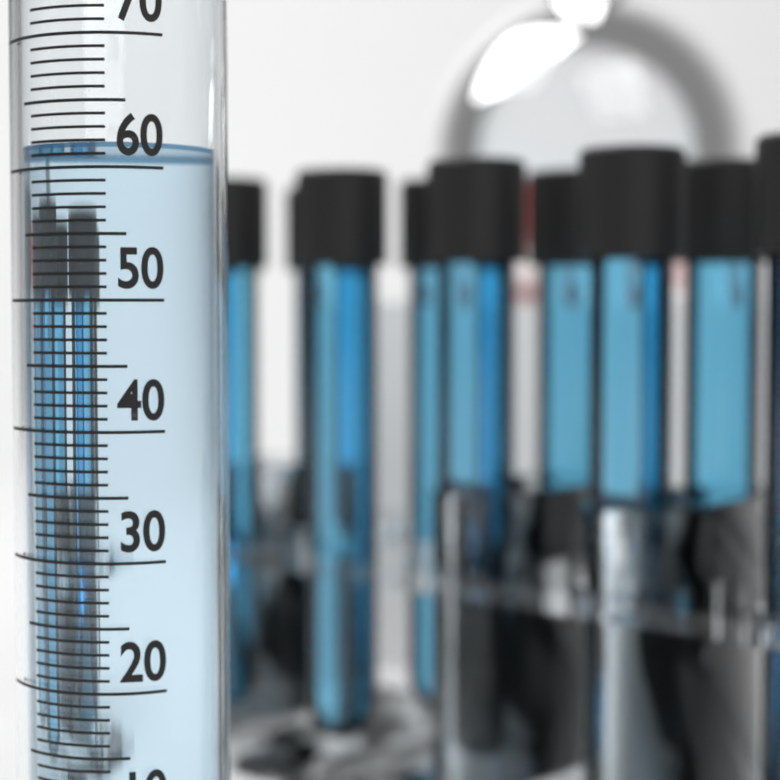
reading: 62 ml
